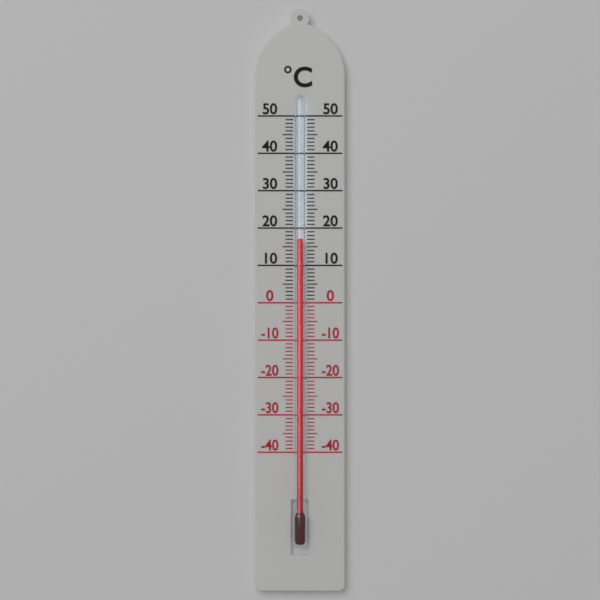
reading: 17 °C
